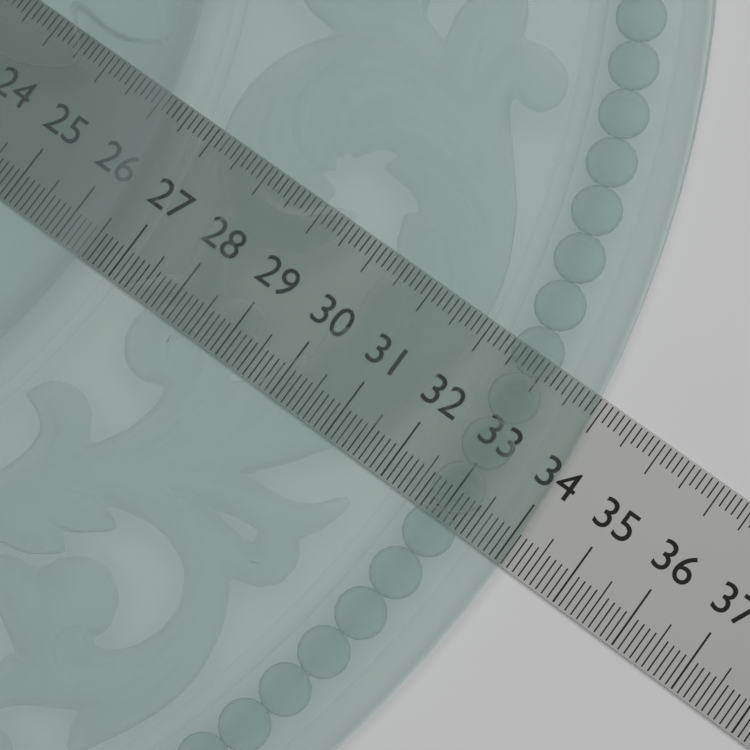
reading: 34.1 (no unit)
